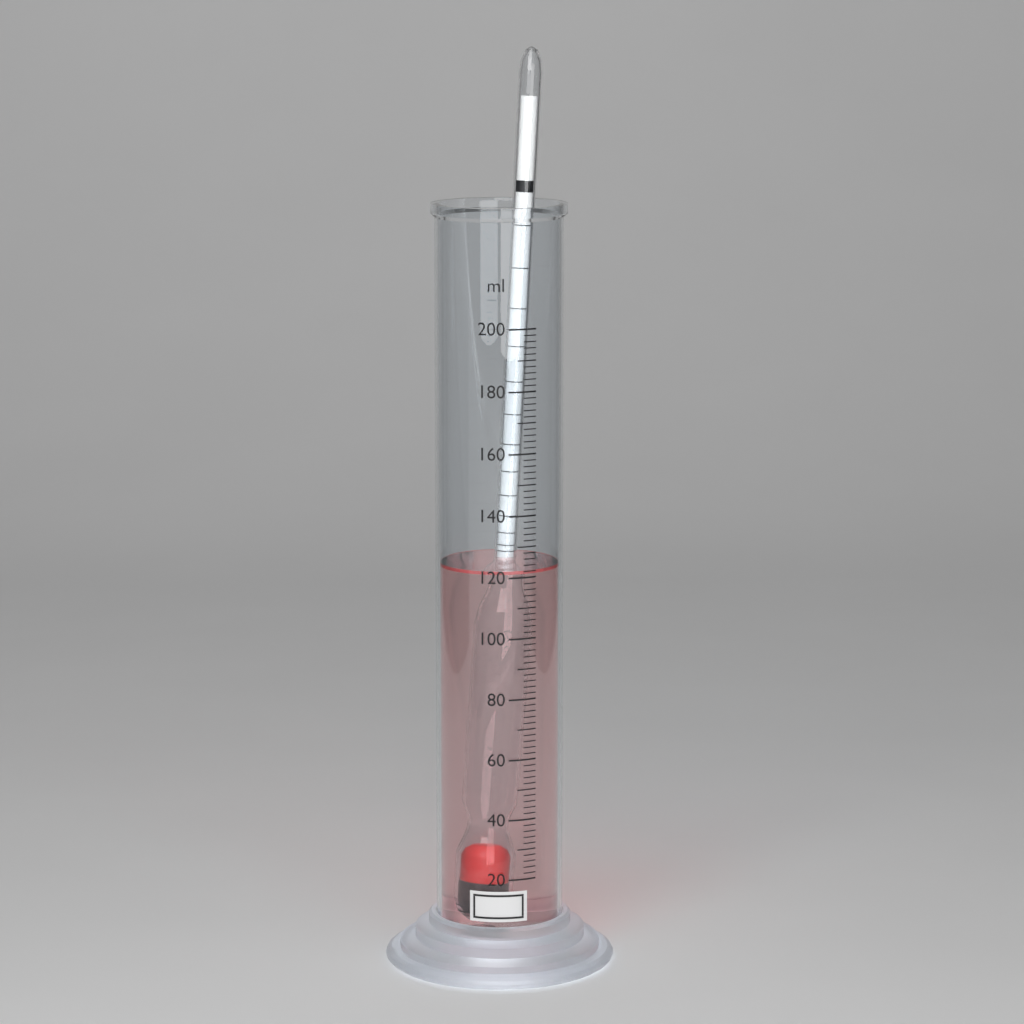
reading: 122 ml
